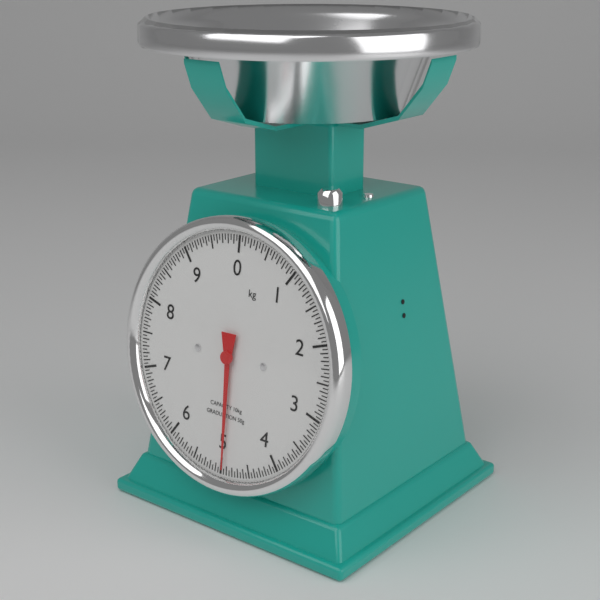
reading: 4.95 kg
